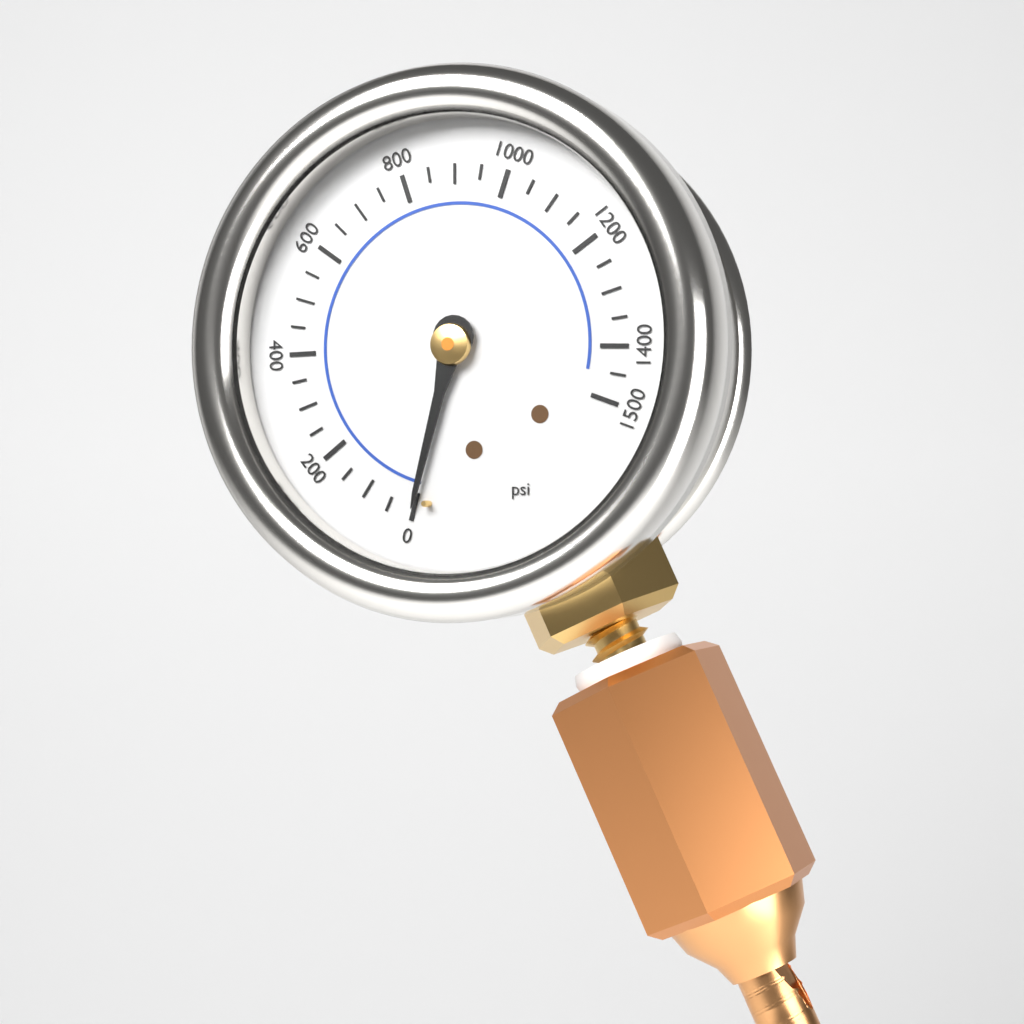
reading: 0 psi
